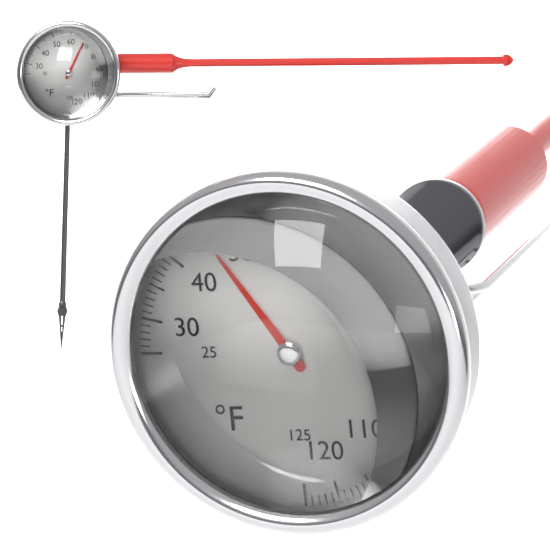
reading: 46 °F
